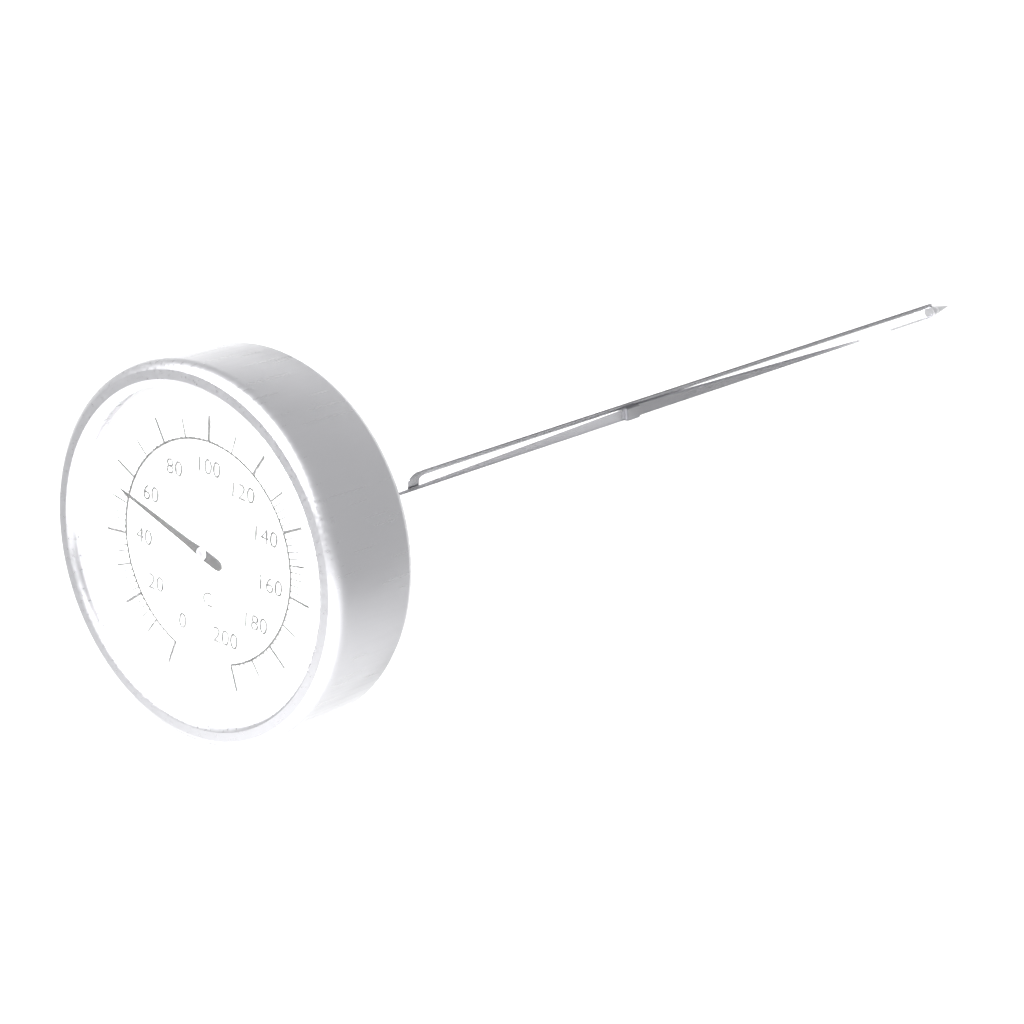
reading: 54 °C
